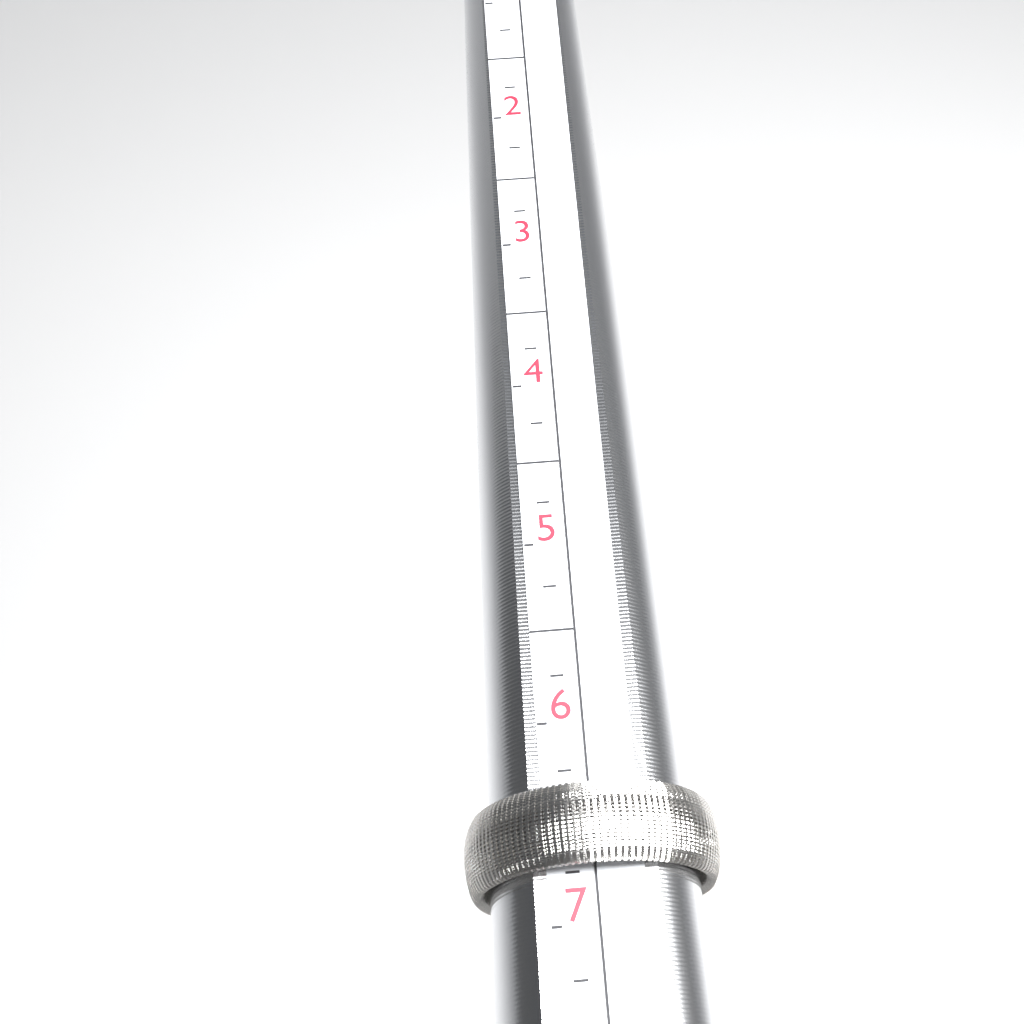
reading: 6.75 (no unit)
